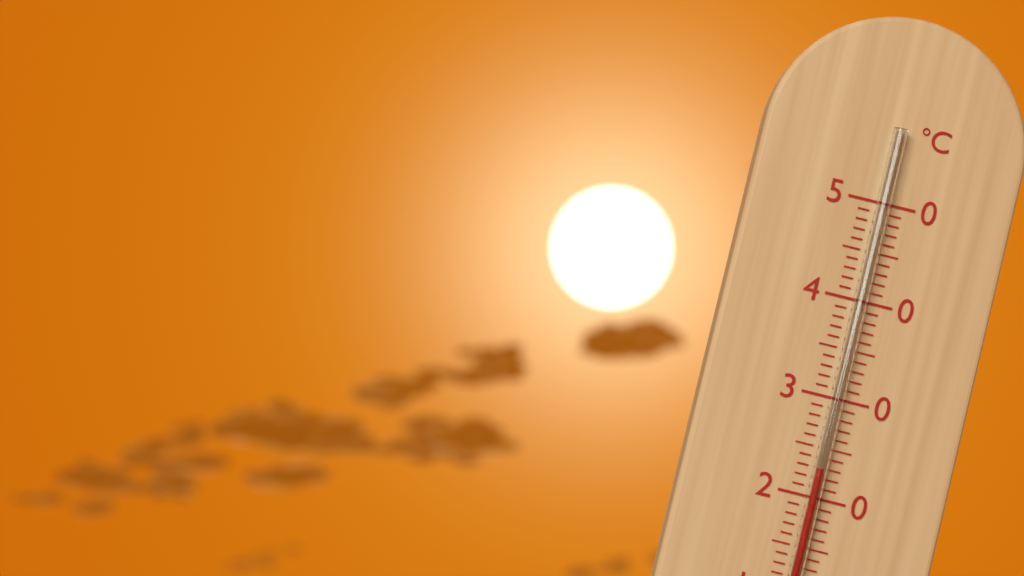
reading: 23 °C
